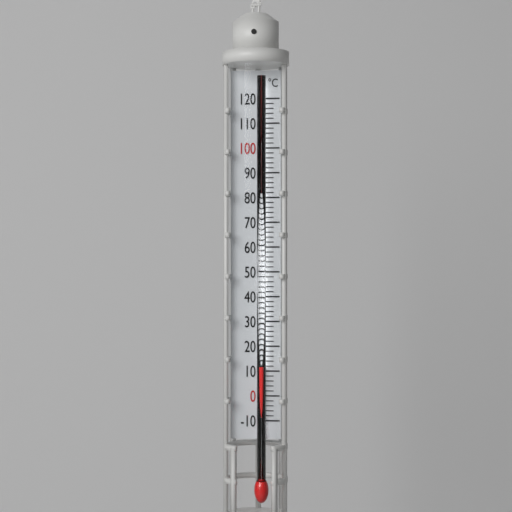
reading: 12 °C
